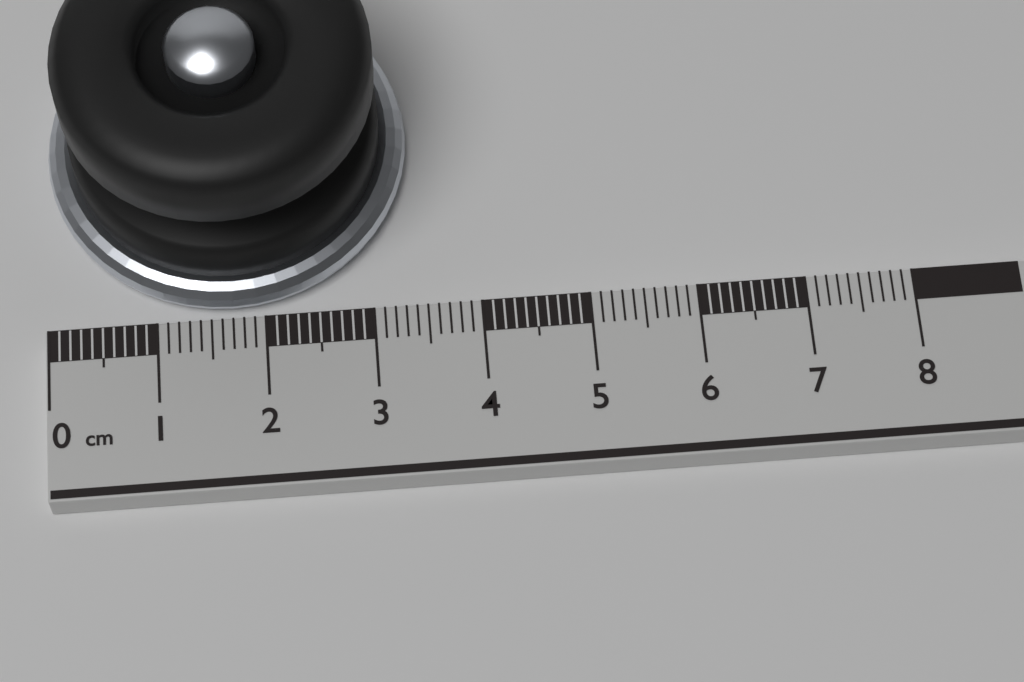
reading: 3.4 cm
